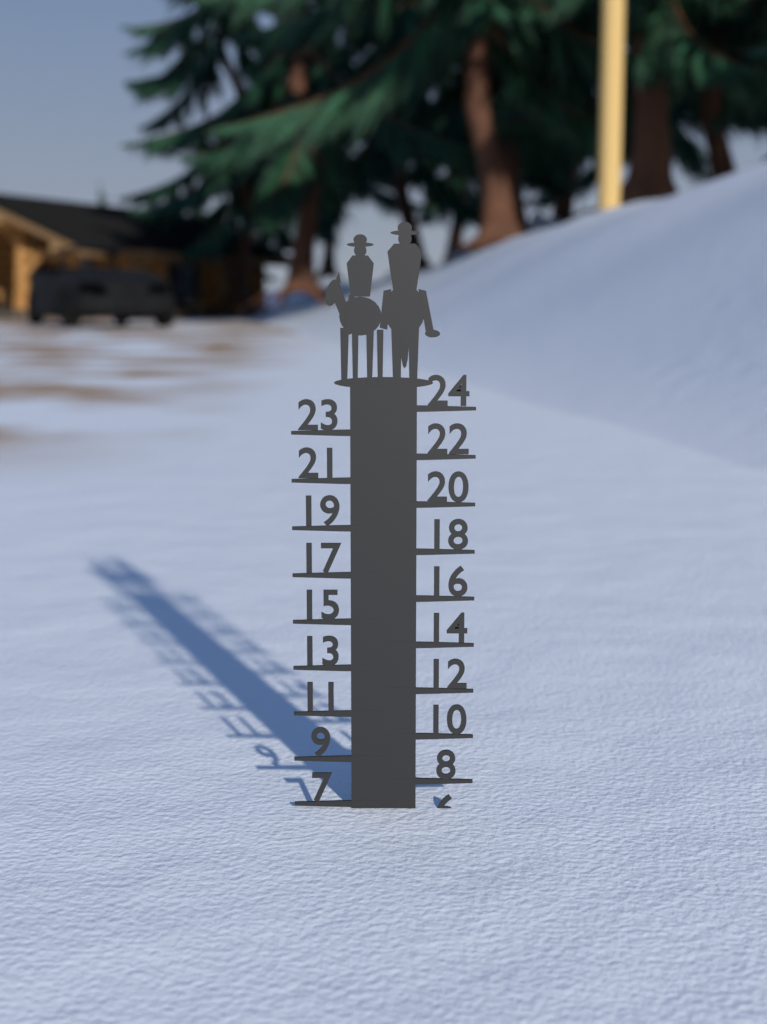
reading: 6.8 (no unit)
